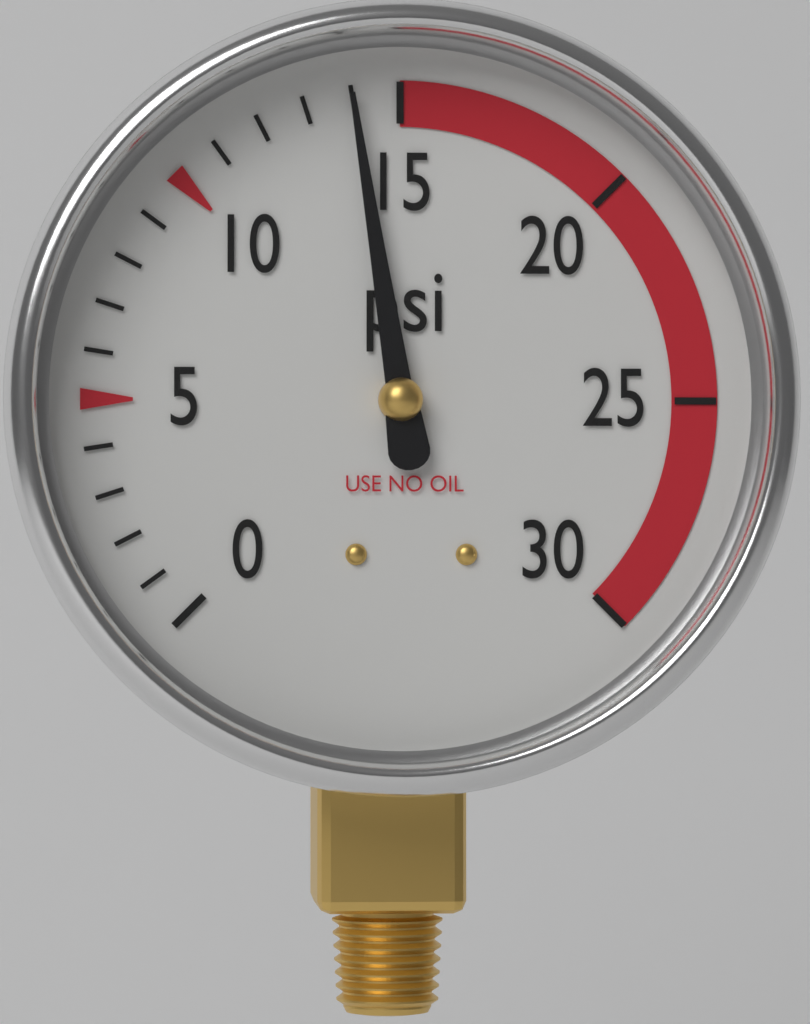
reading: 14 psi
